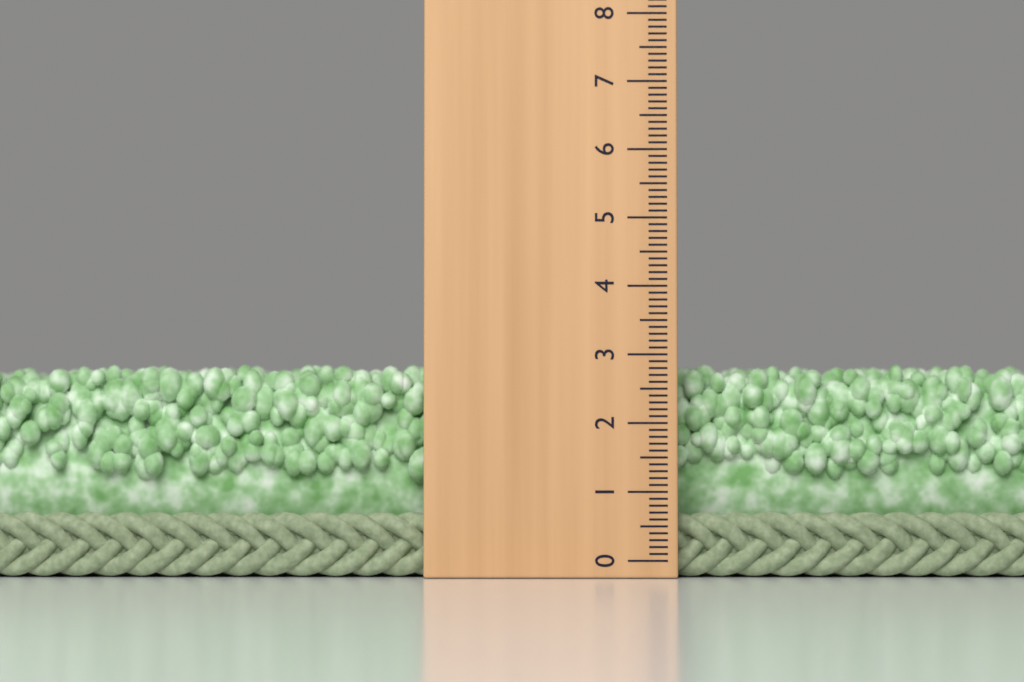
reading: 2.9 (no unit)
